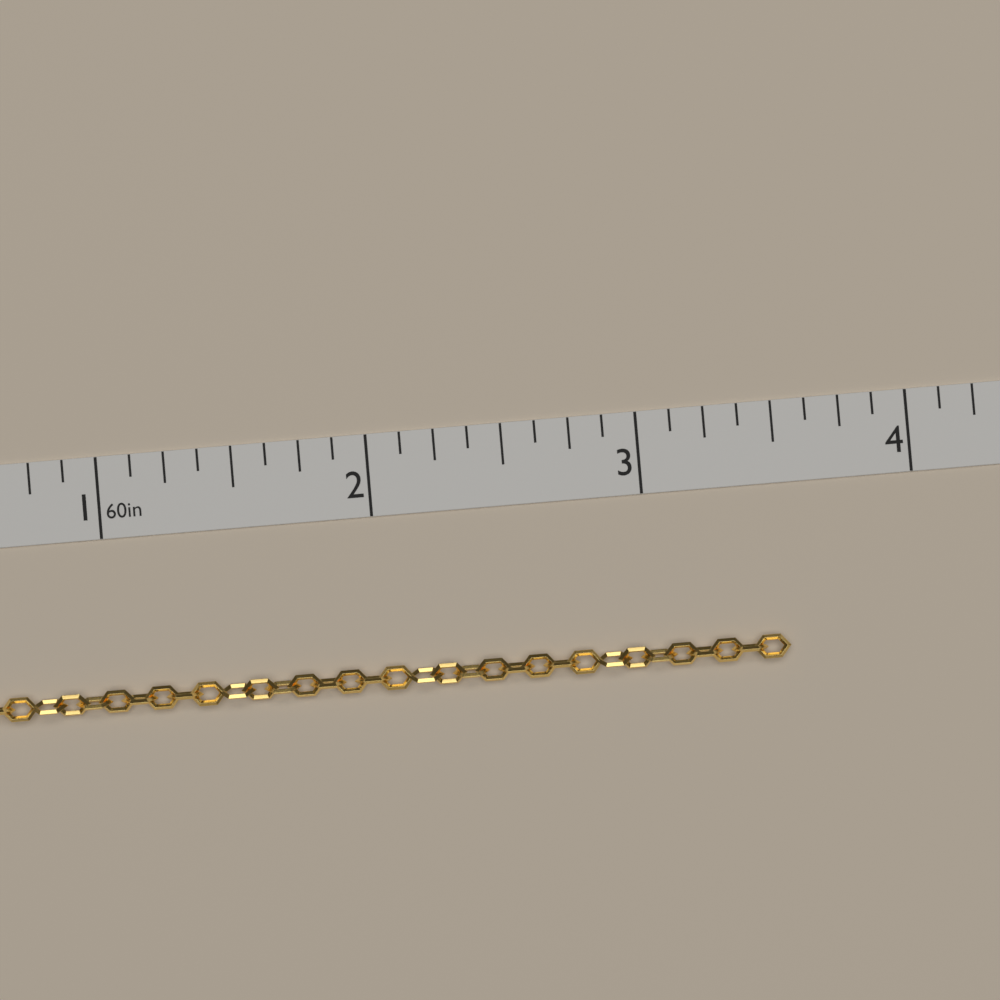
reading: 3.500 in
